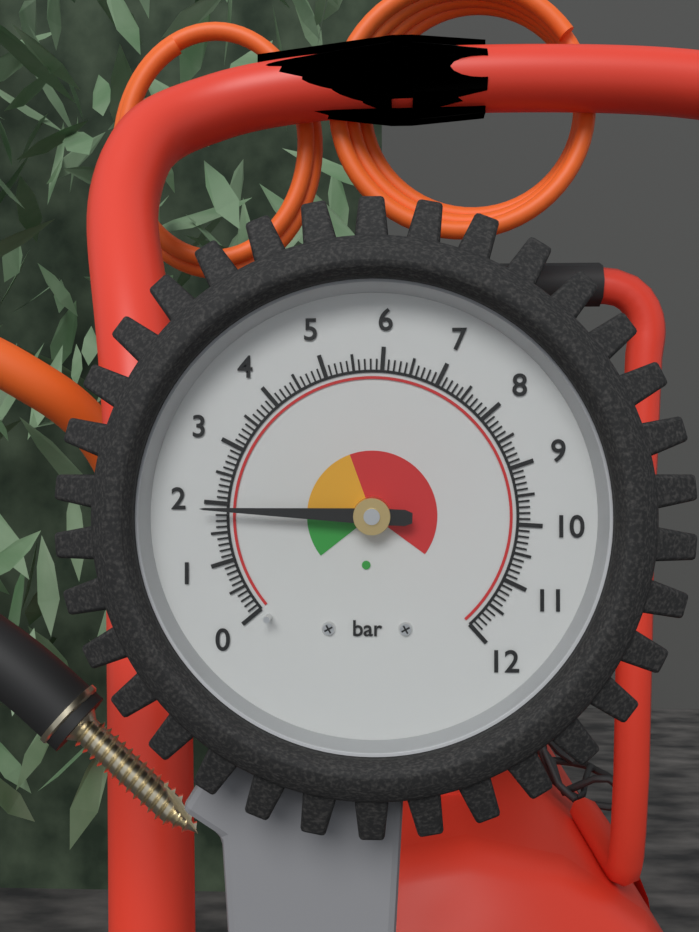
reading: 1.9 bar
